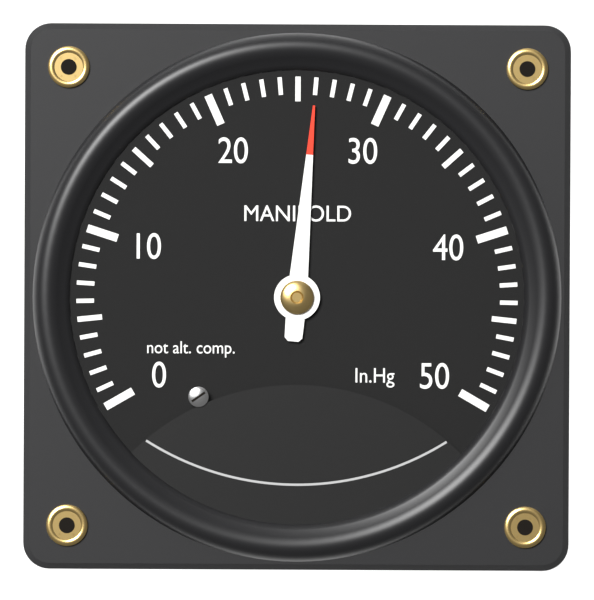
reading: 26 inHg
